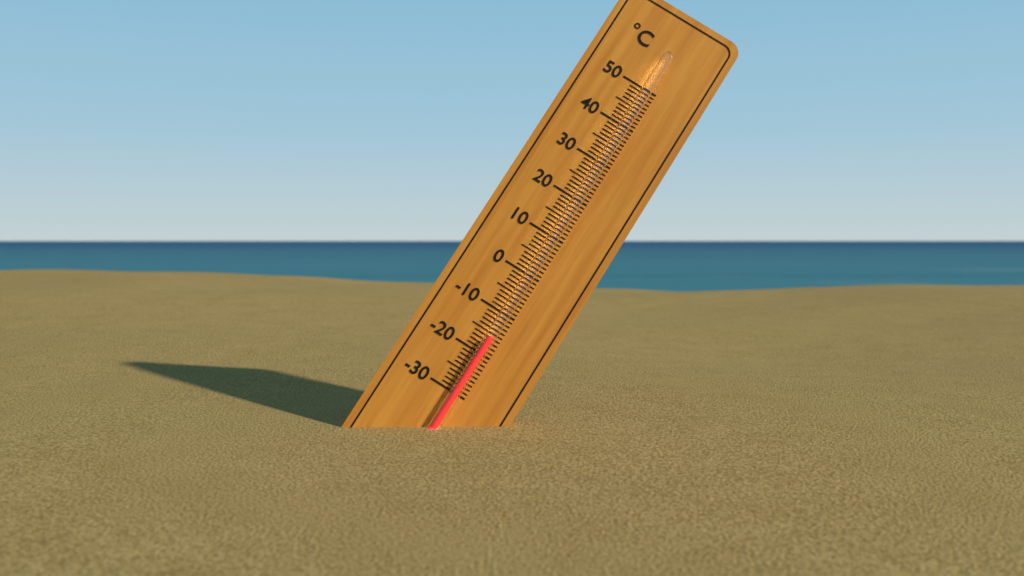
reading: -16 °C
